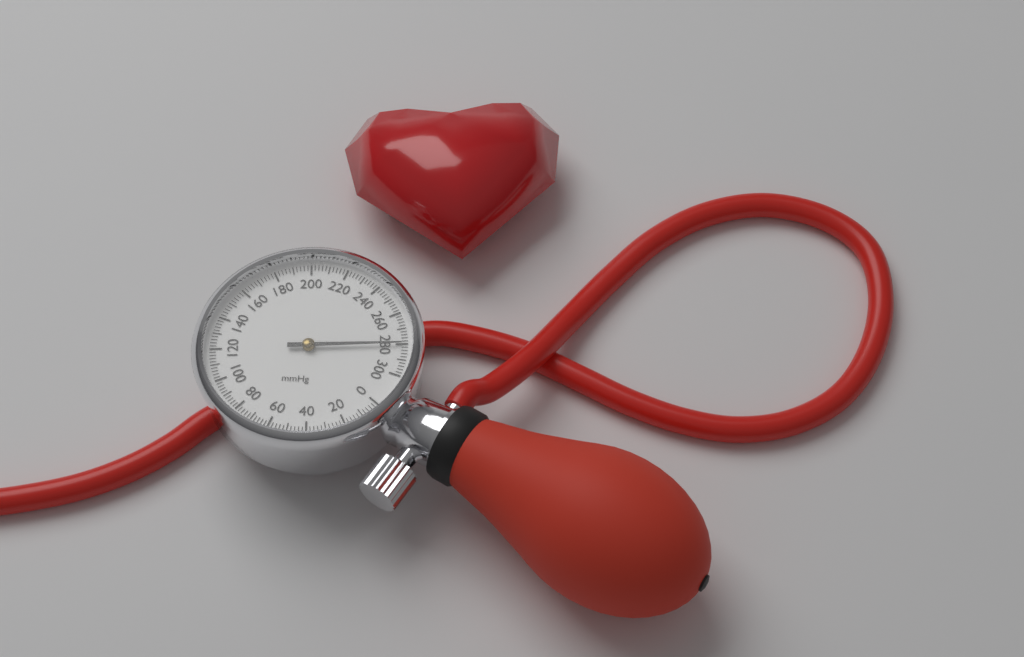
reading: 280 mmHg
